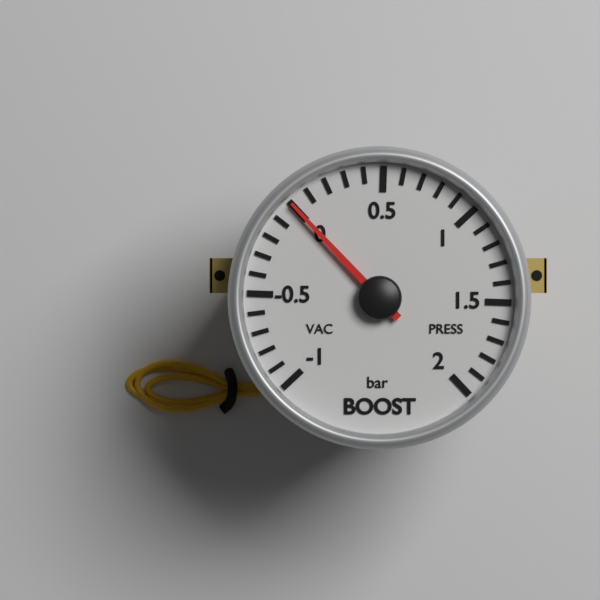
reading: 0.0 bar
